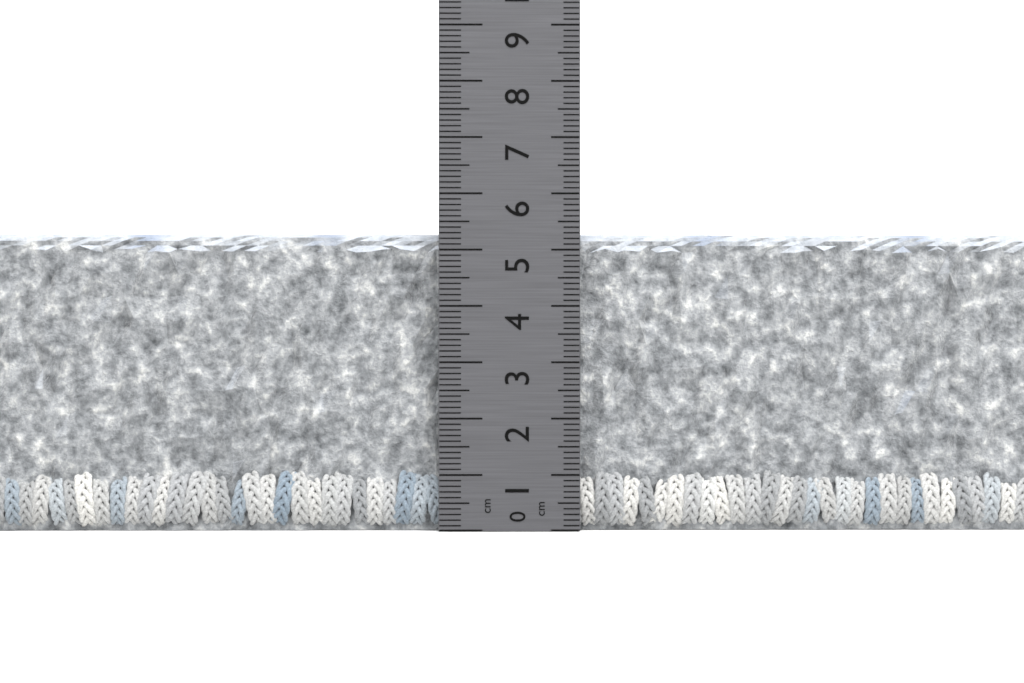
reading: 5.3 cm
